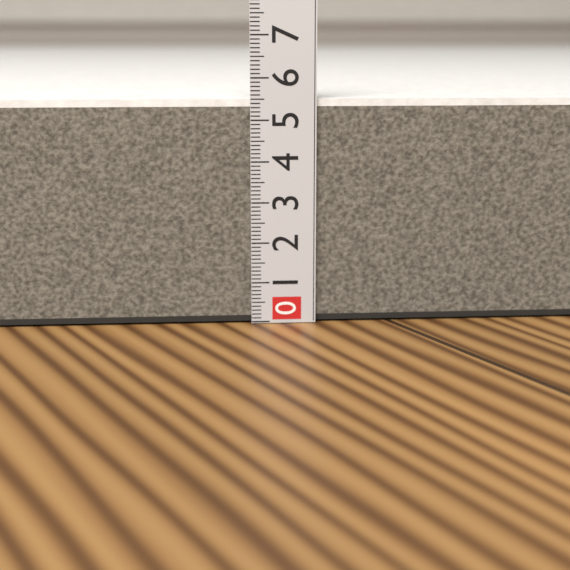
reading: 5.5 (no unit)
